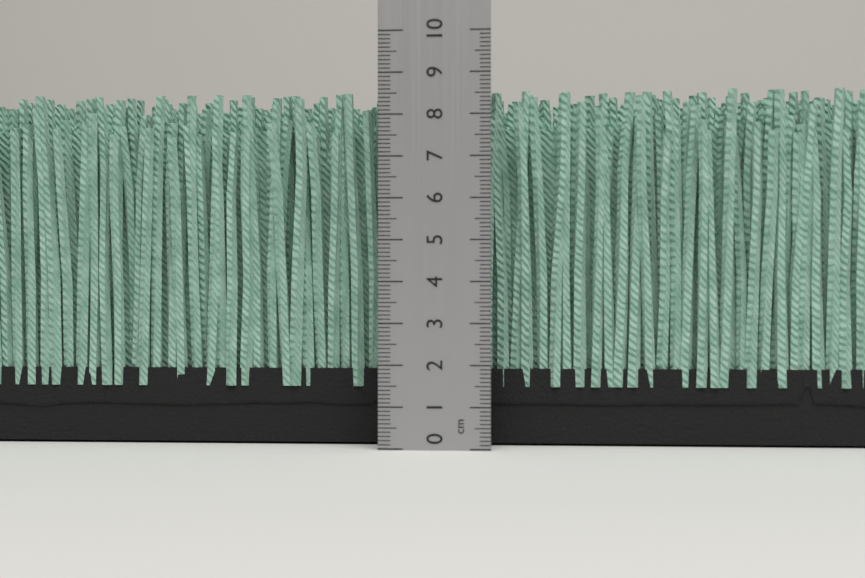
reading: 8.6 cm
